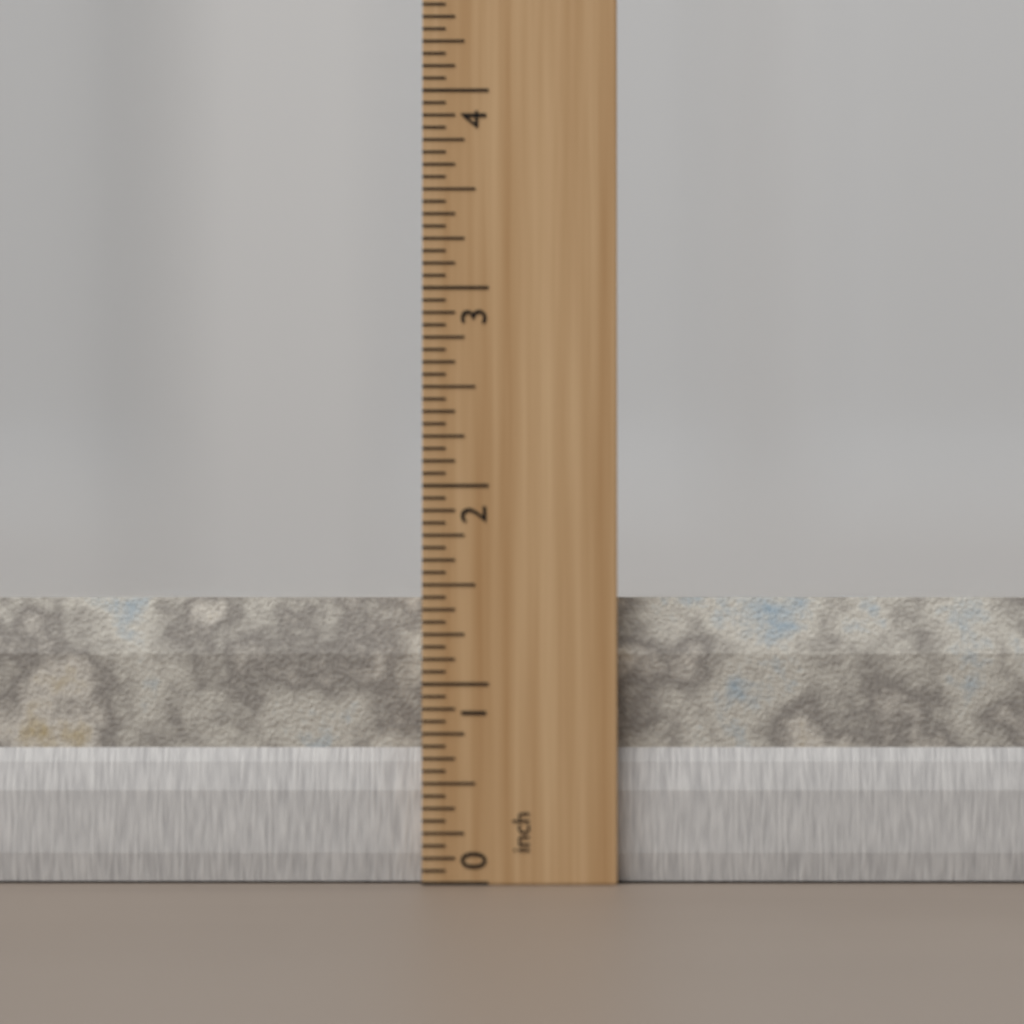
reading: 1.4375 inch
